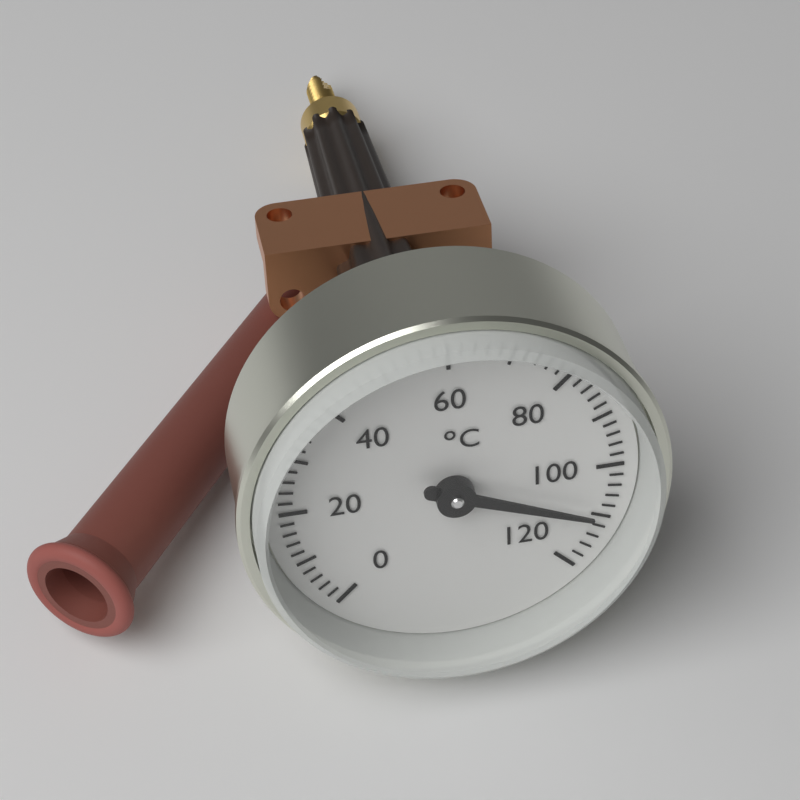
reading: 110 °C
